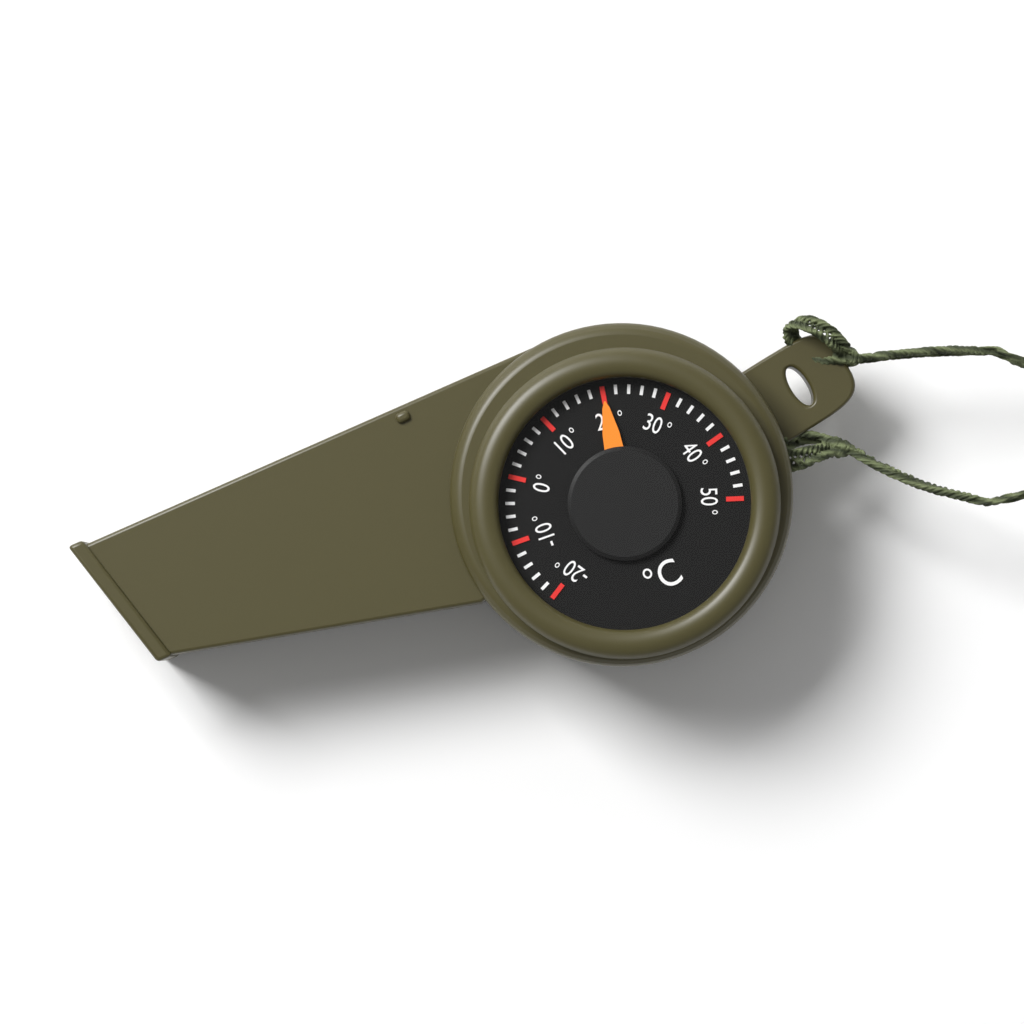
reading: 20 °C
